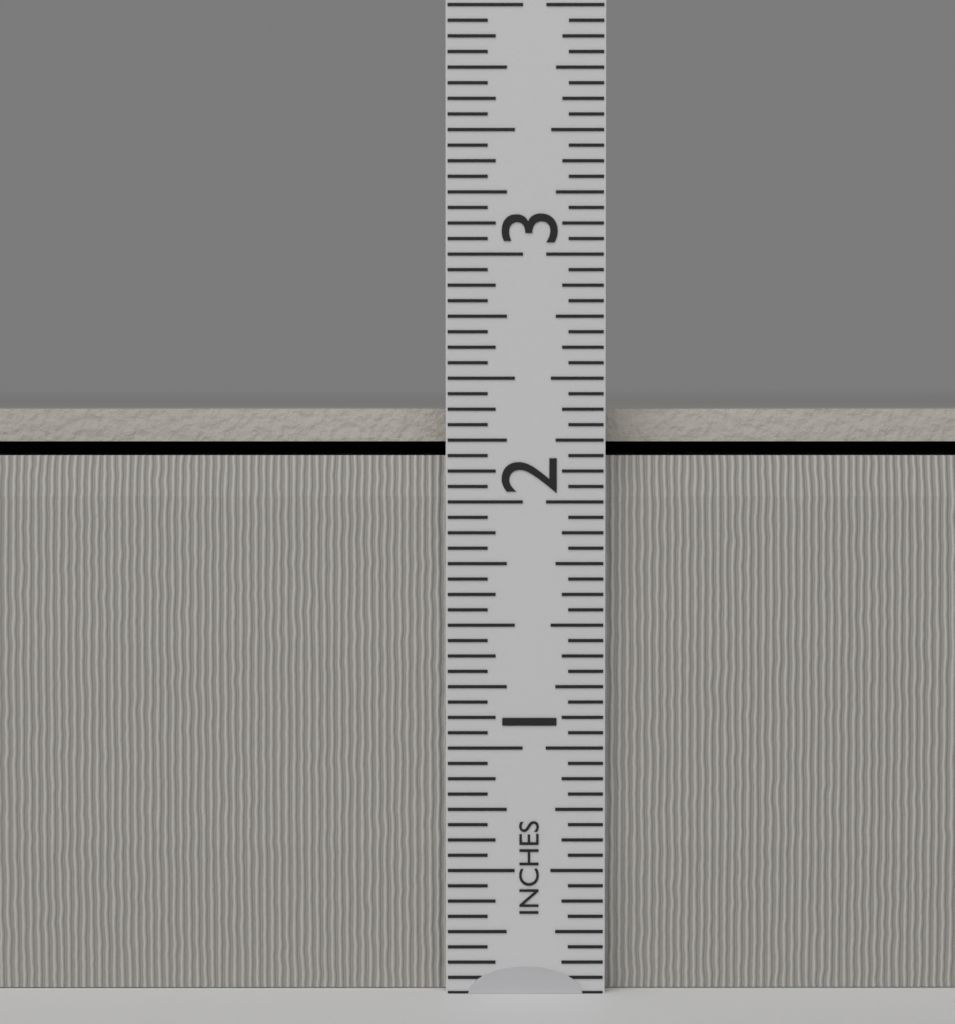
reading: 2.3750 in
